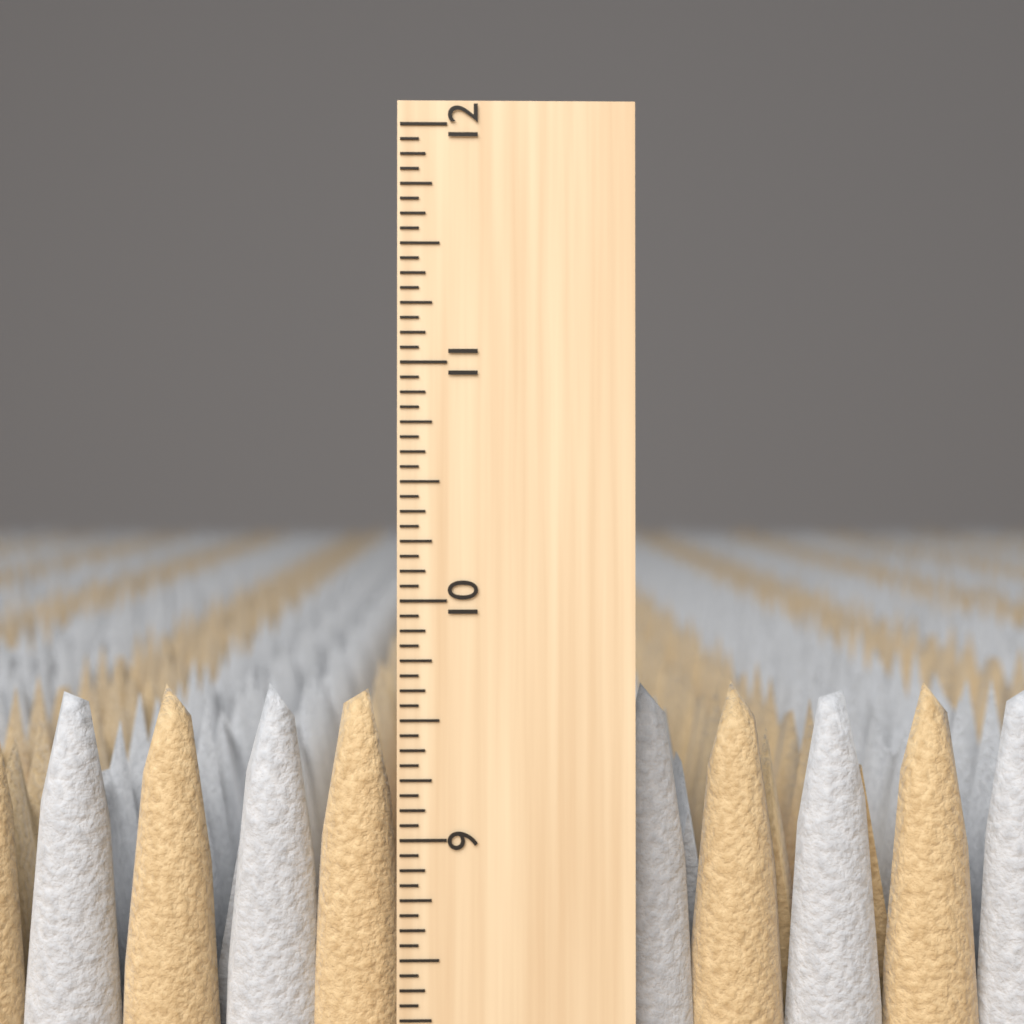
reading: 9.6250 inch
